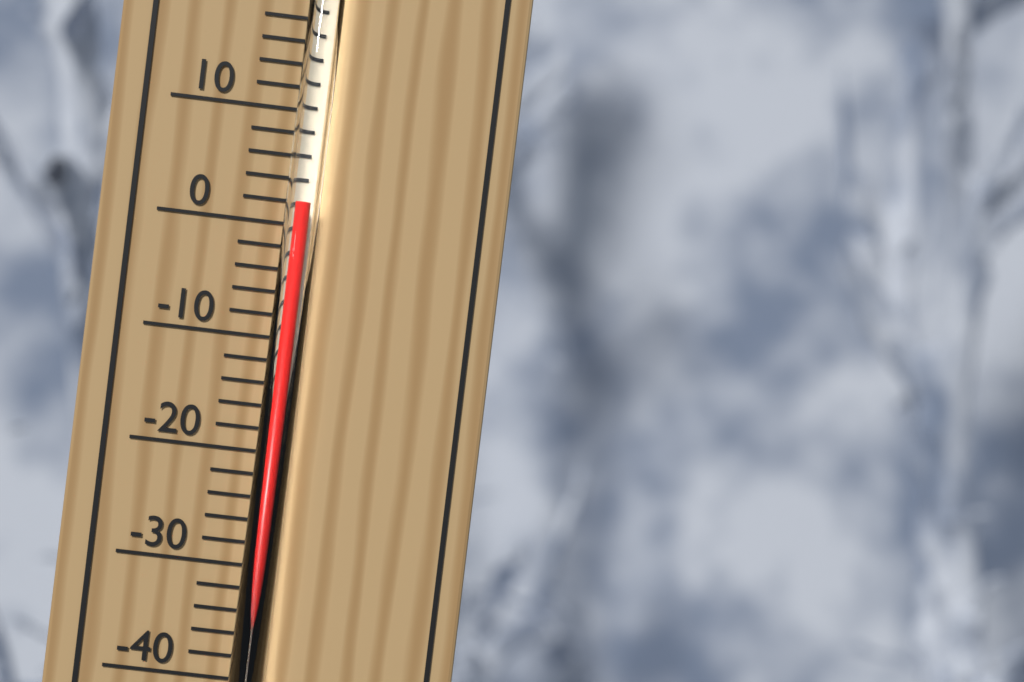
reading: 2 °C
